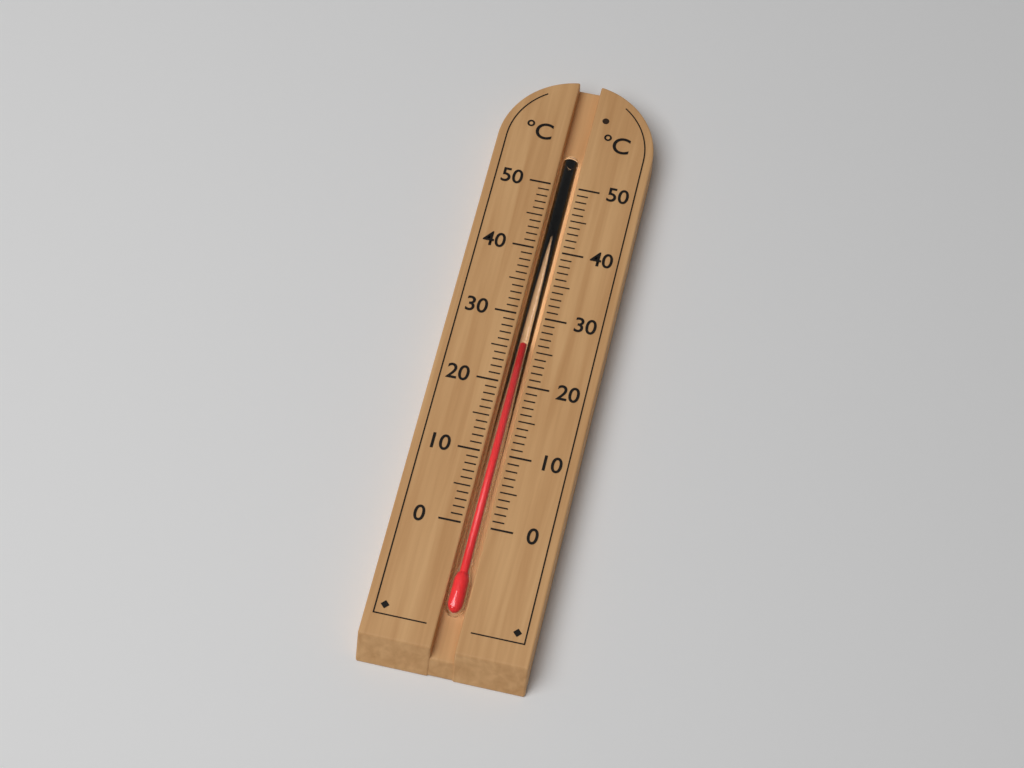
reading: 26 °C
